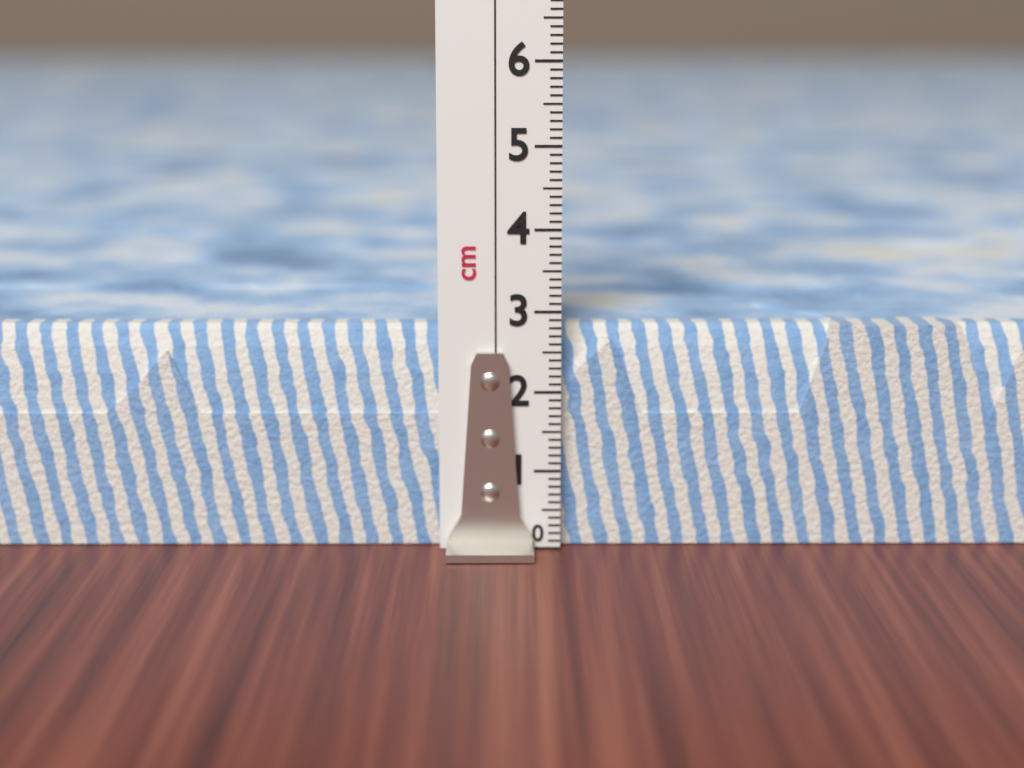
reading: 2.8 cm
